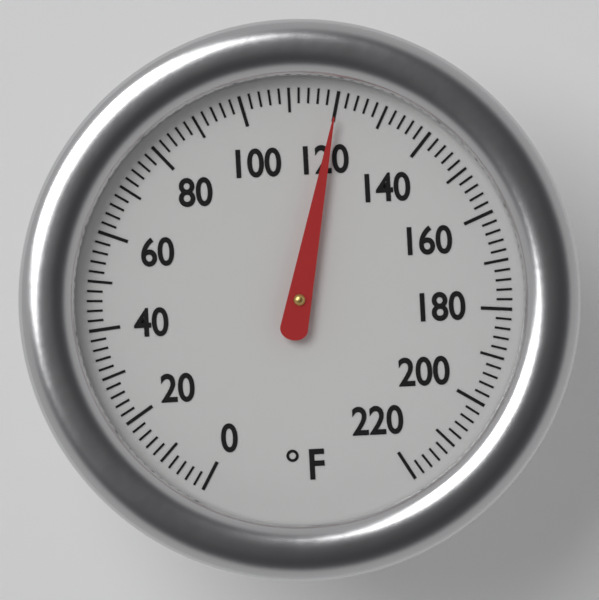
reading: 120 °F
